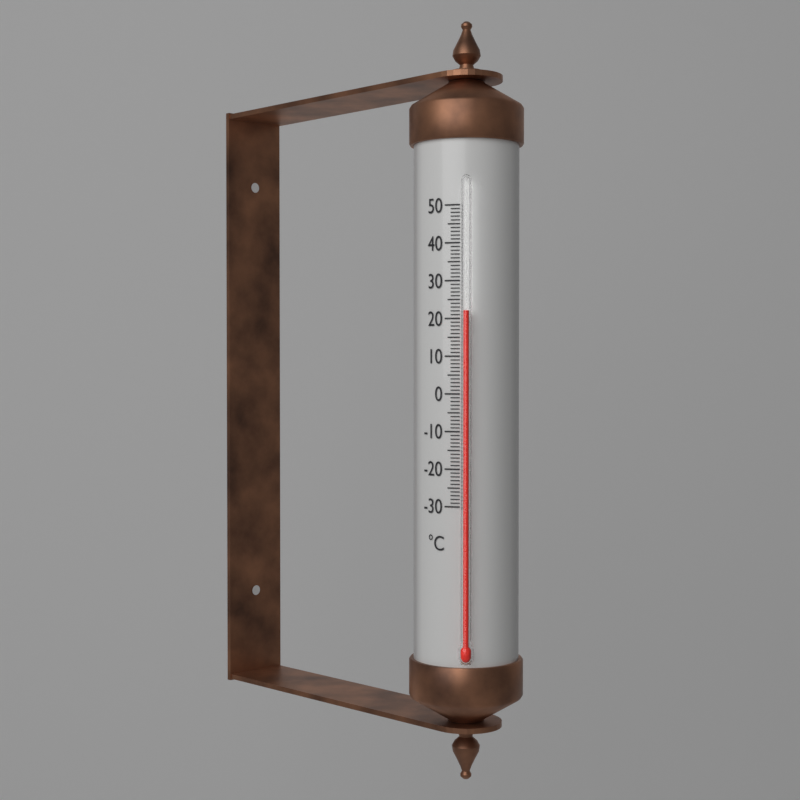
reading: 22 °C
